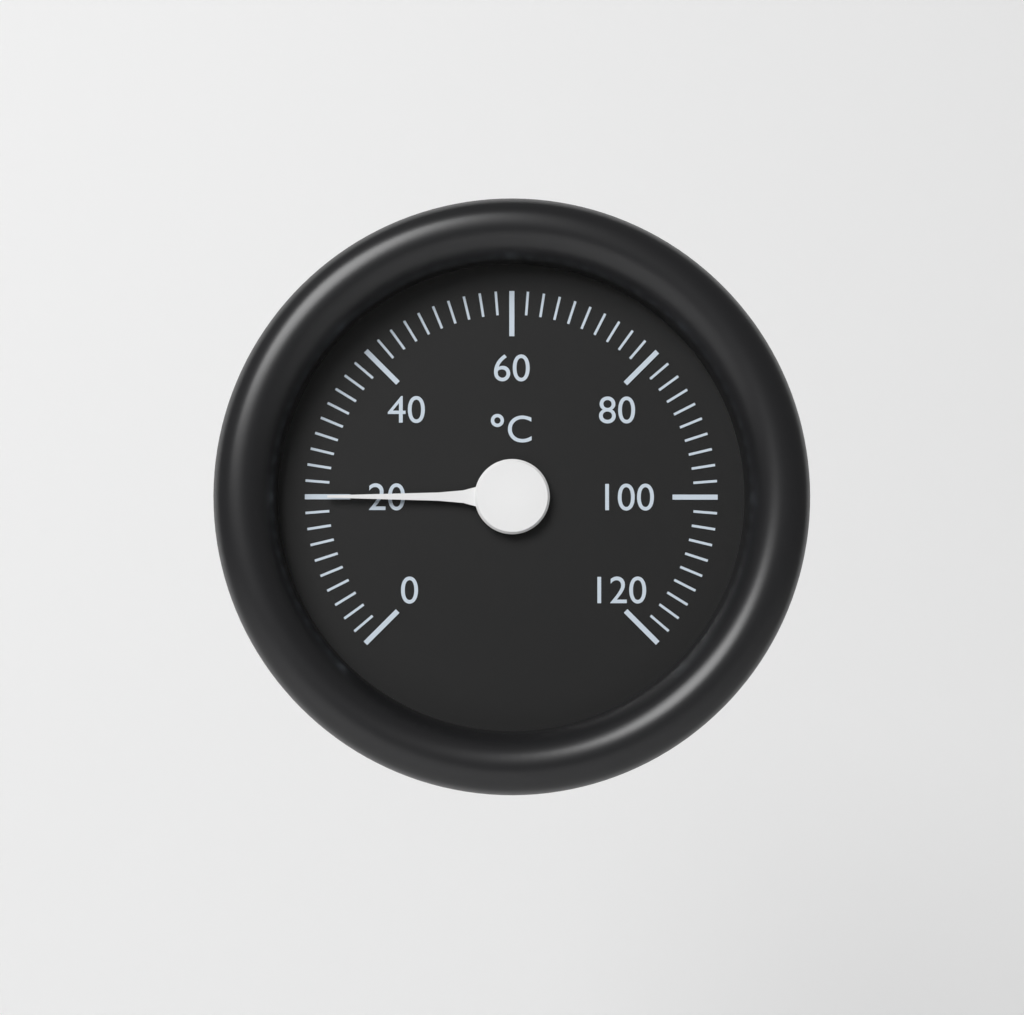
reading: 20 °C
